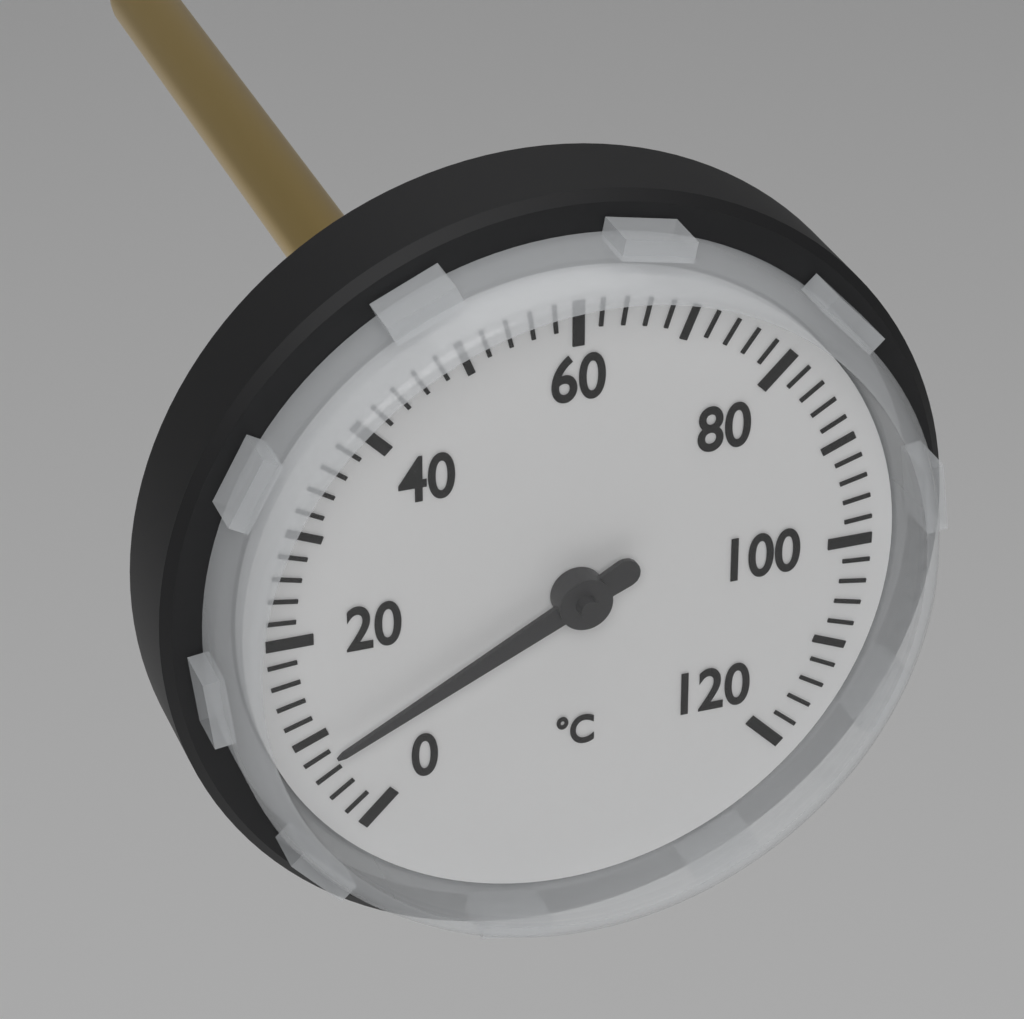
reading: 8 °C
